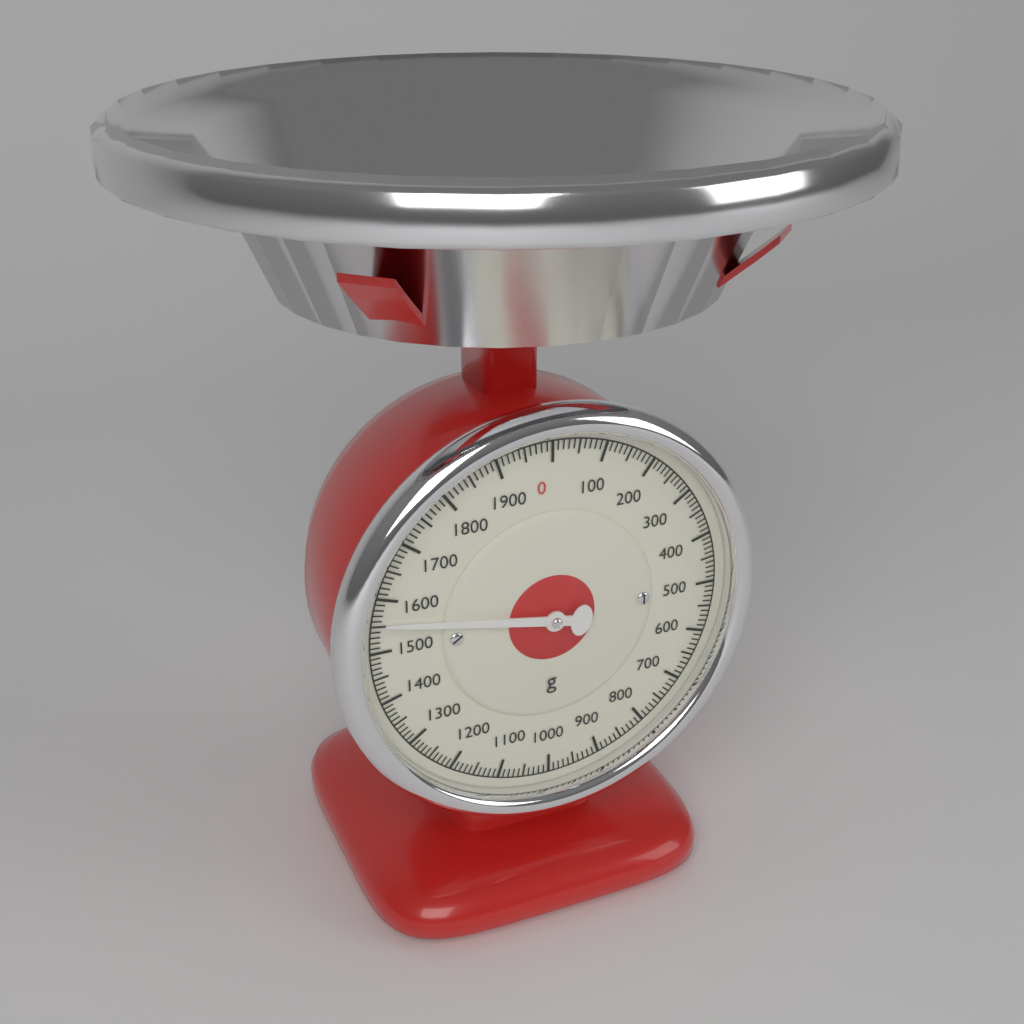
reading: 1560 g
